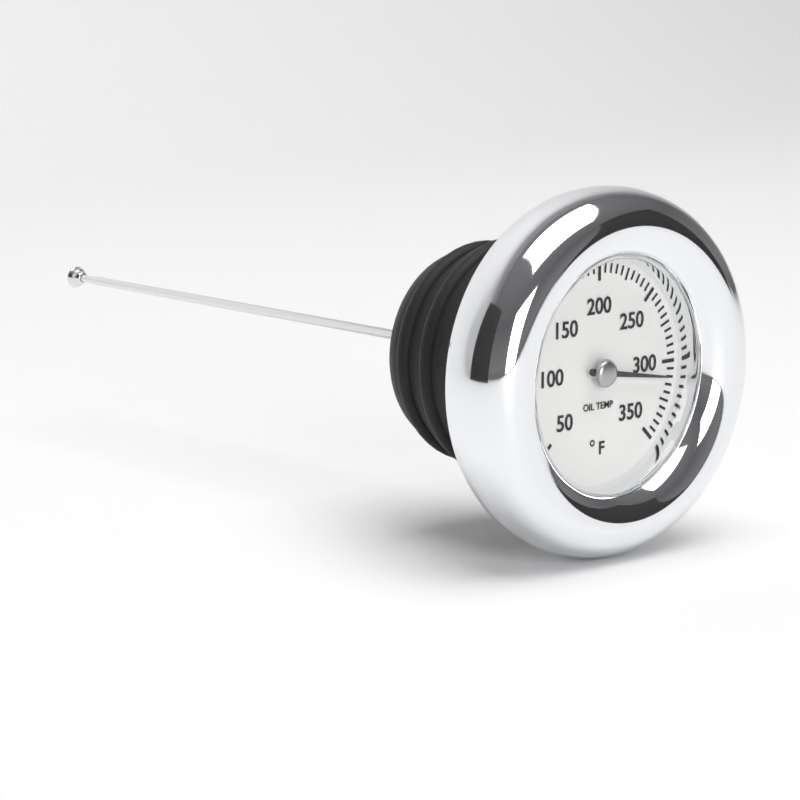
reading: 310 °F
